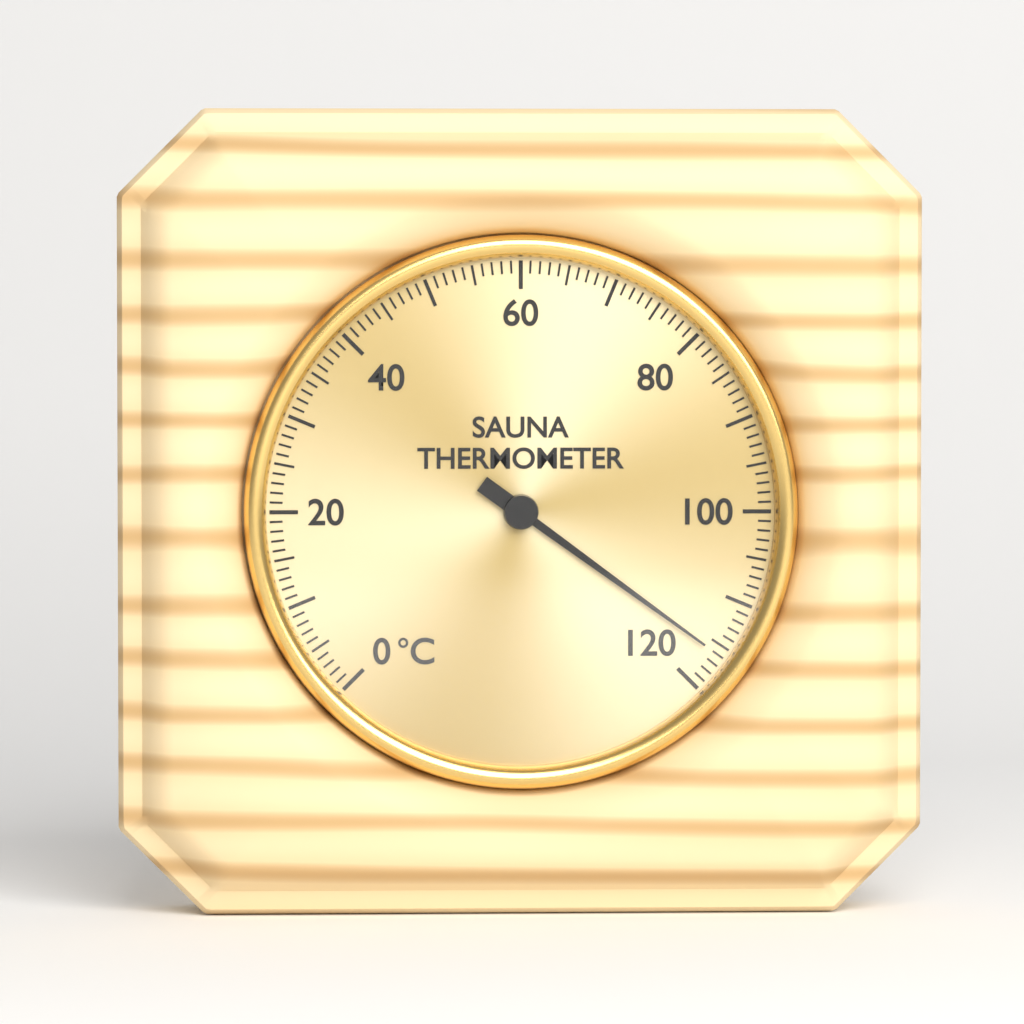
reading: 116 °C
